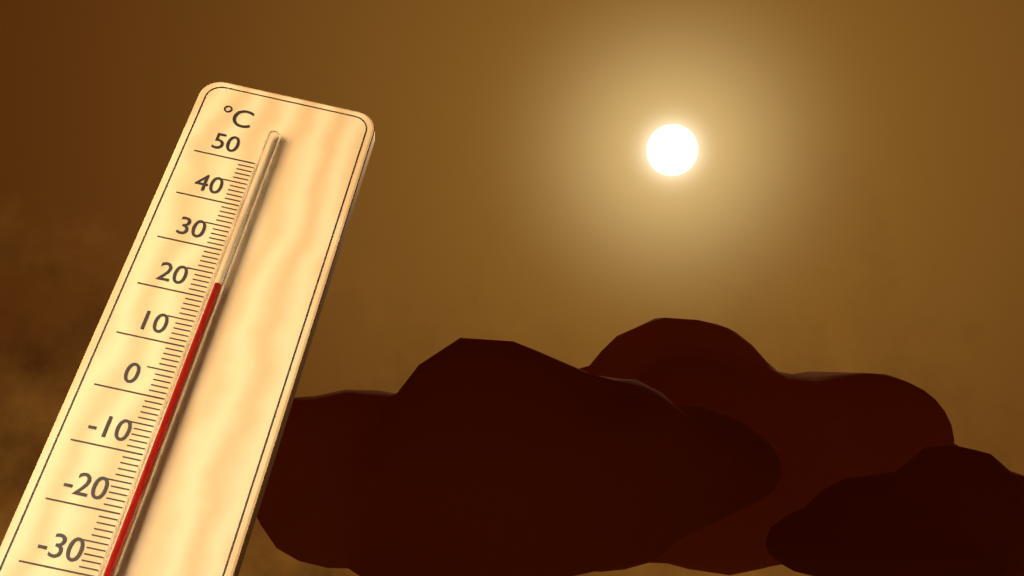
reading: 22 °C
